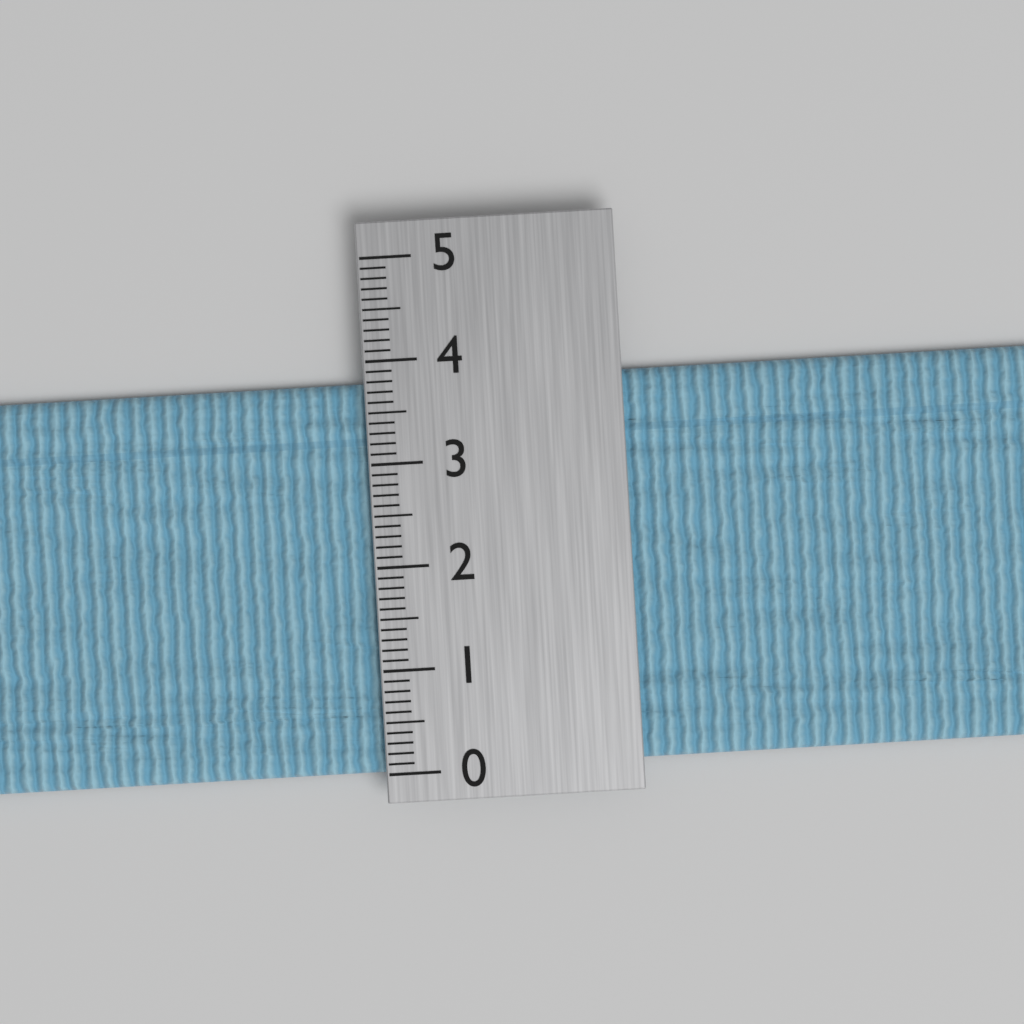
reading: 3.8 (no unit)
